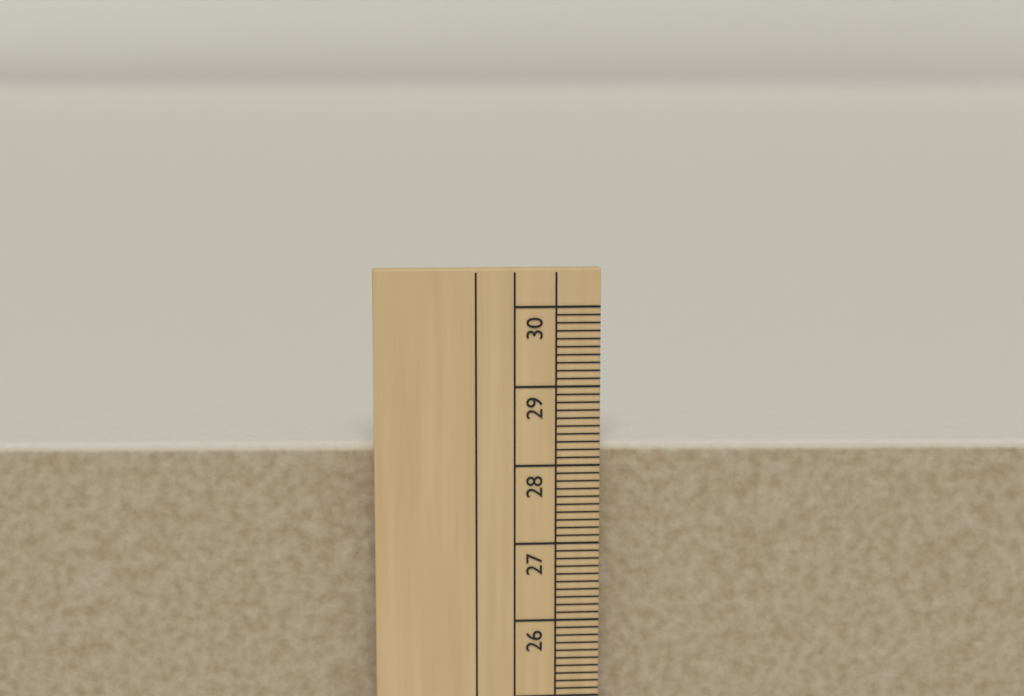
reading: 28.2 cm
